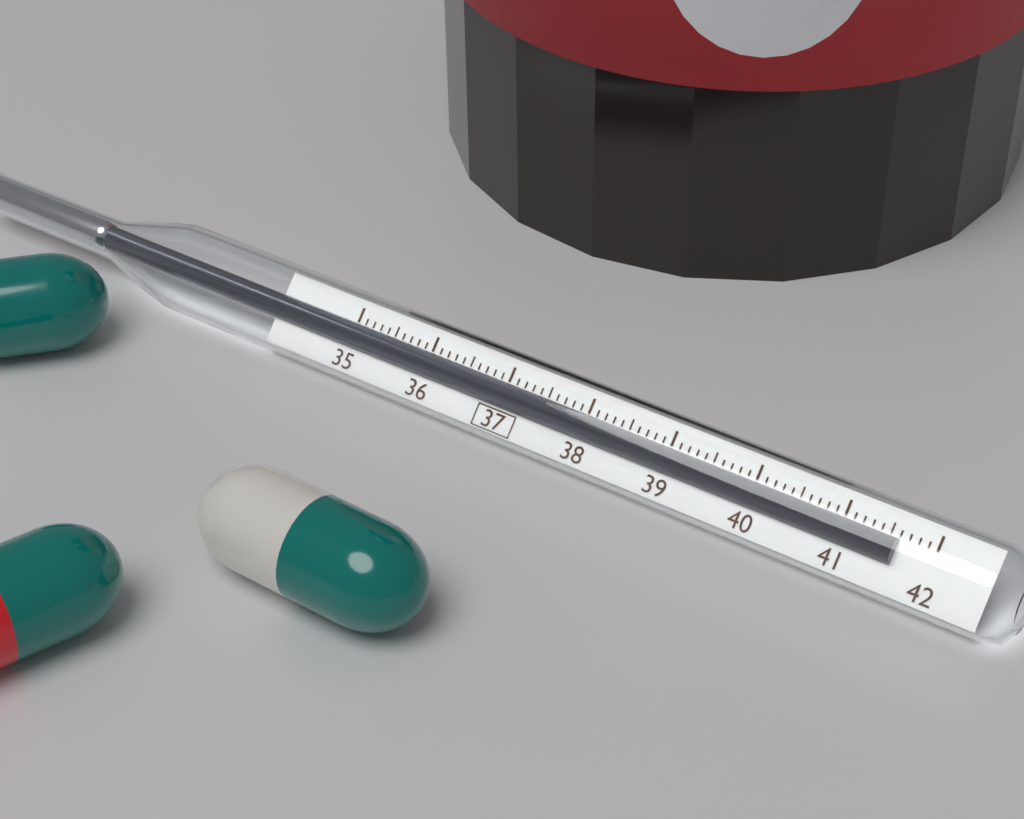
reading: 41.6 (no unit)
